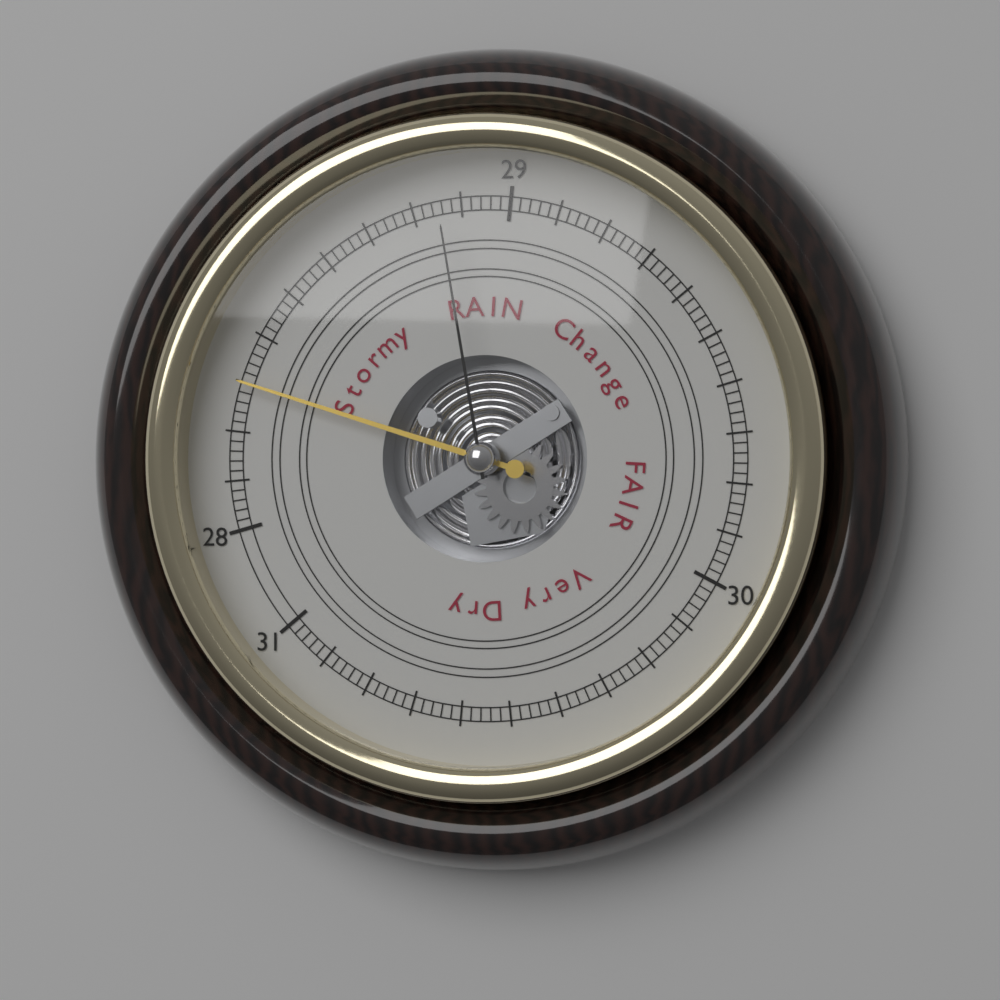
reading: 28.30 (no unit)
